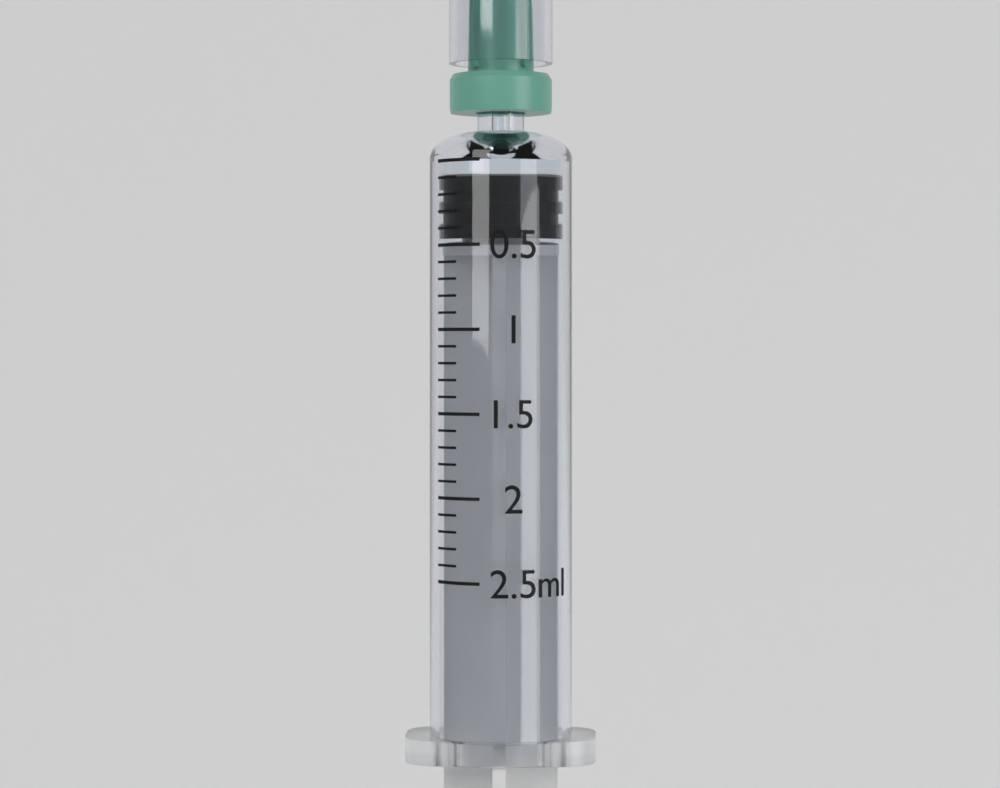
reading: 0.1 ml
